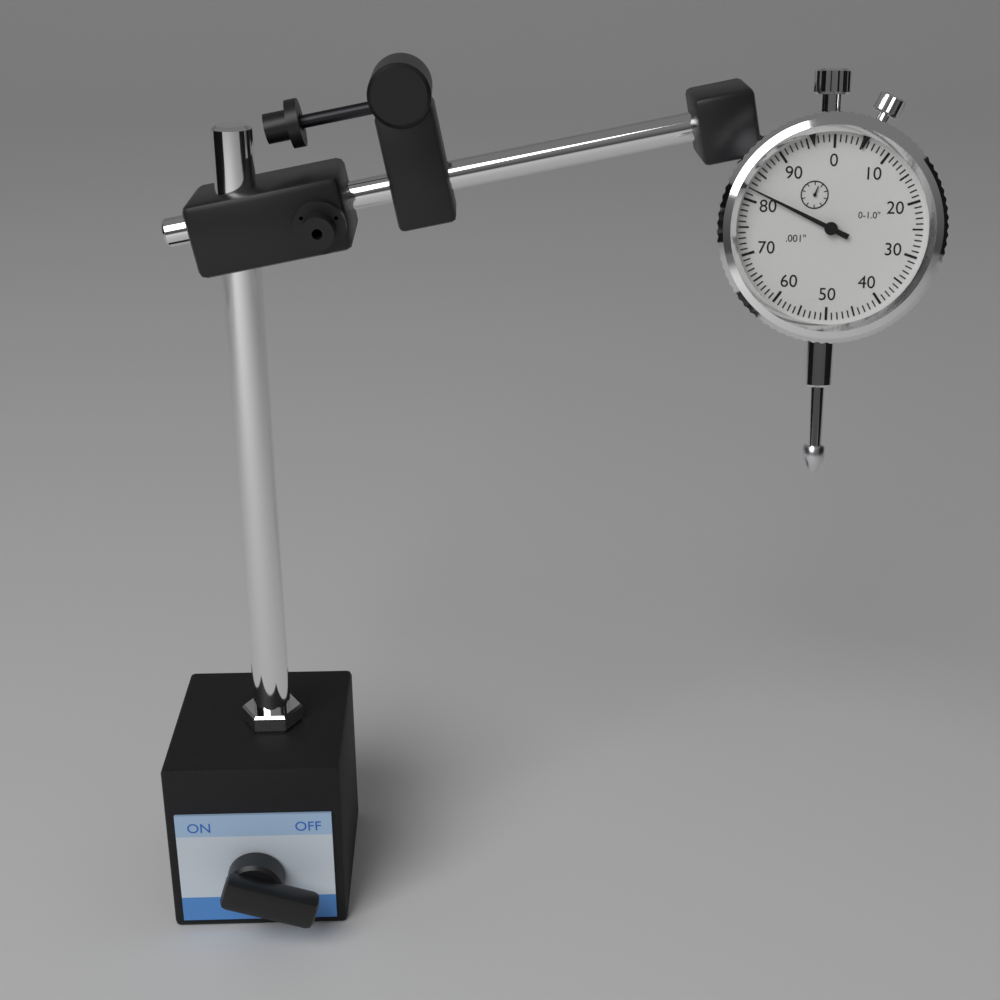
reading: 0.082 in
